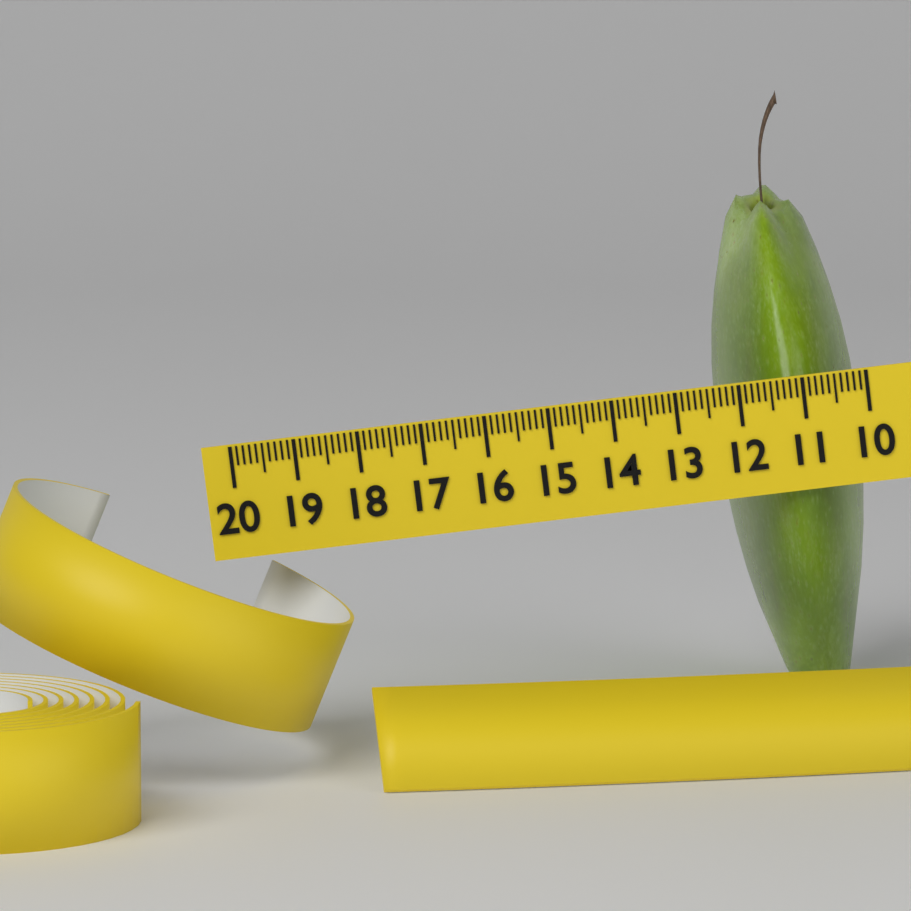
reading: 12.3 (no unit)
